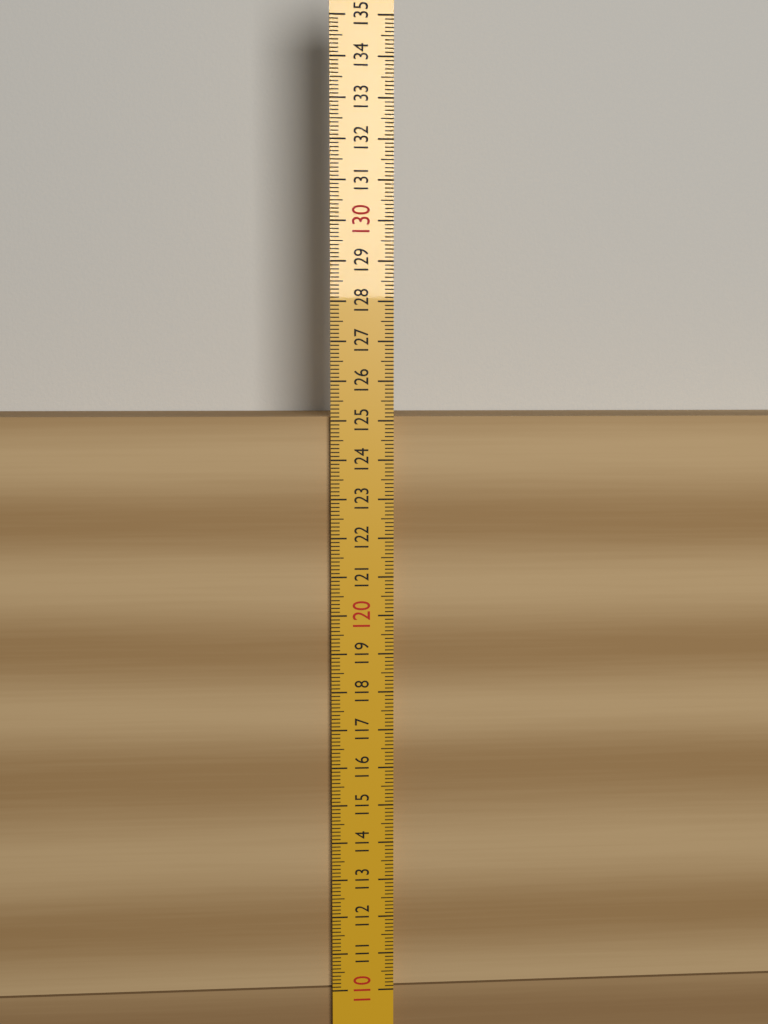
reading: 125.1 (no unit)
